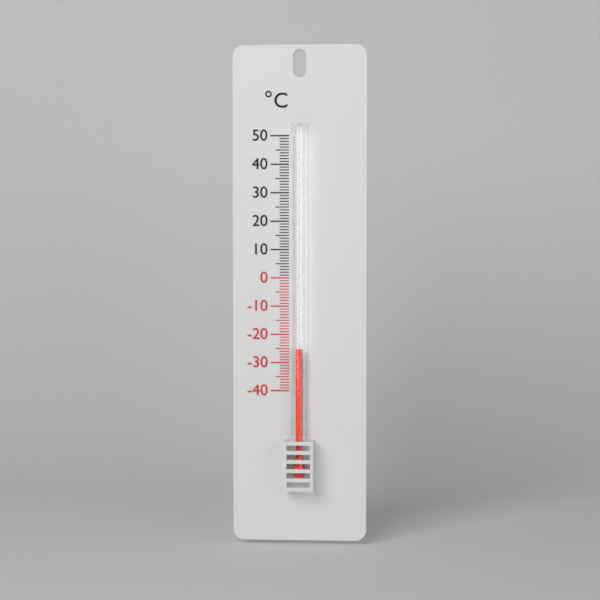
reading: -25 °C
